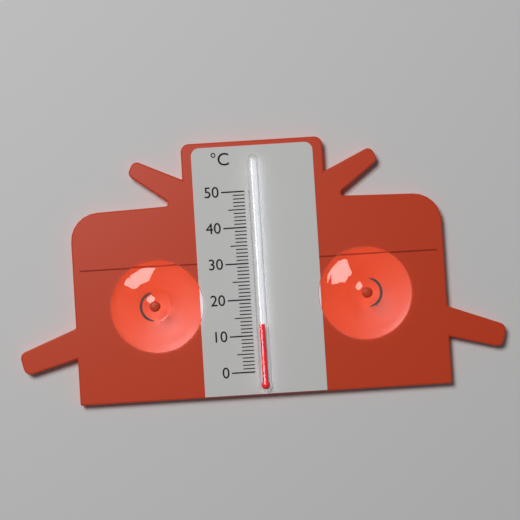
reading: 13 °C
